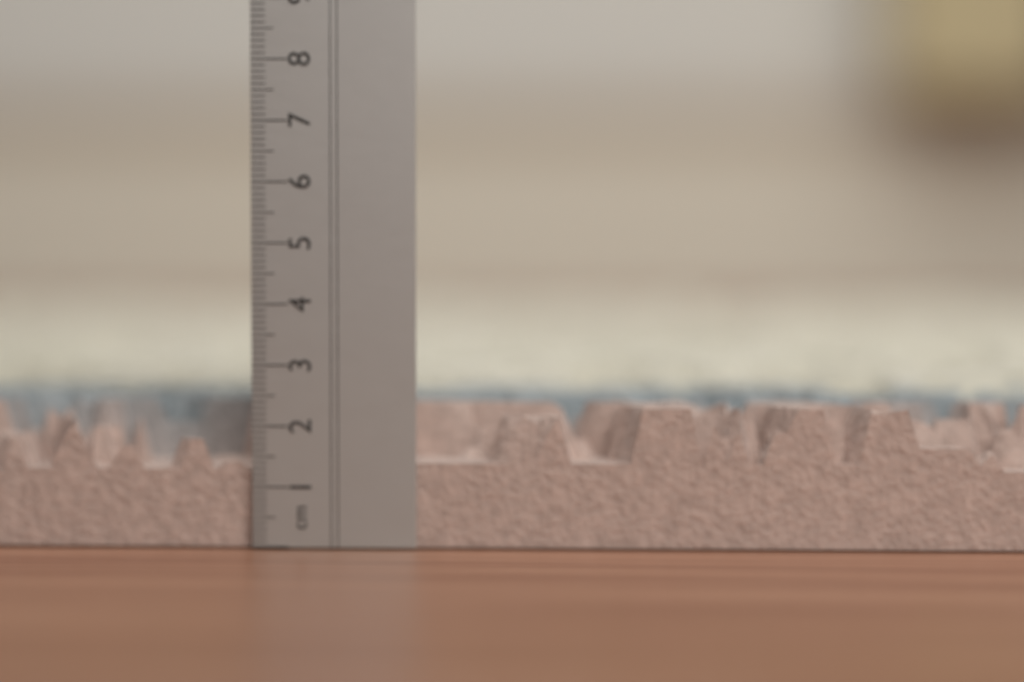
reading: 2.3 cm
